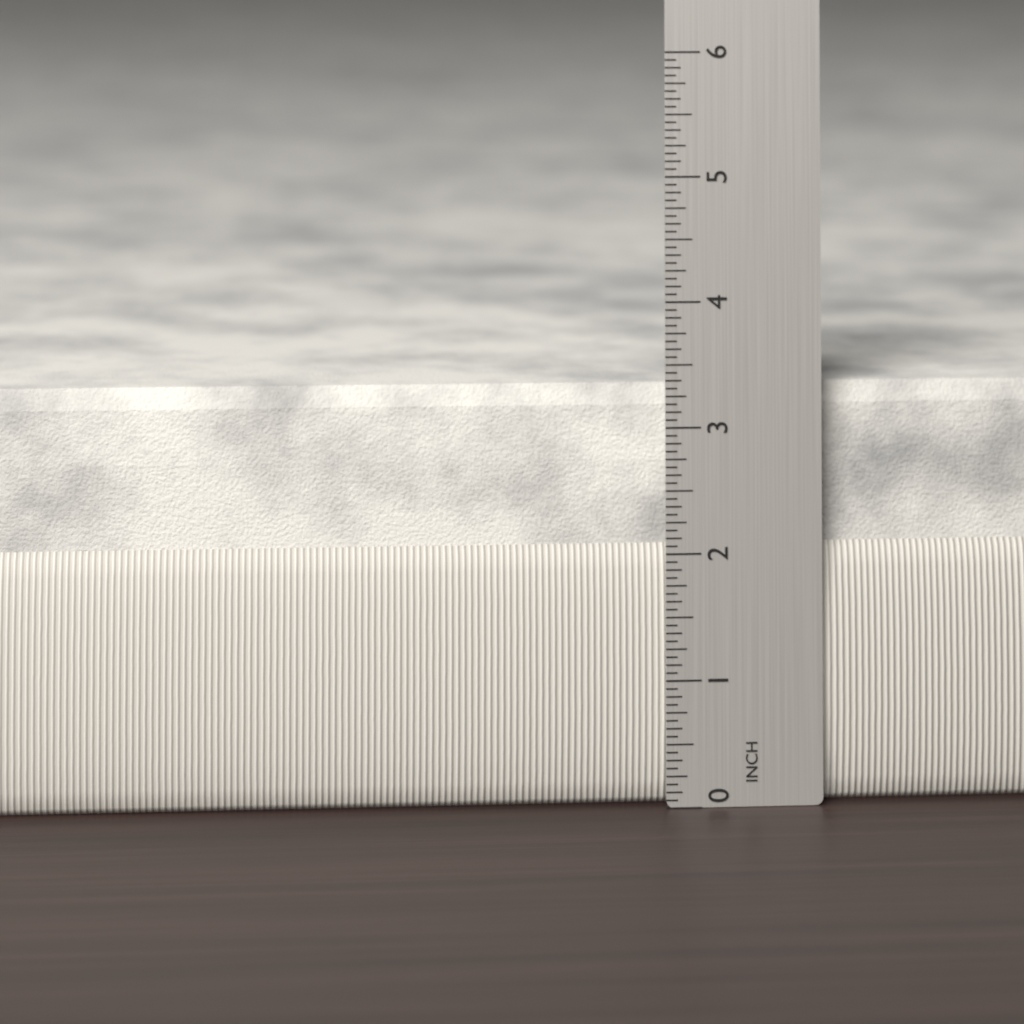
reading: 3.3125 in
